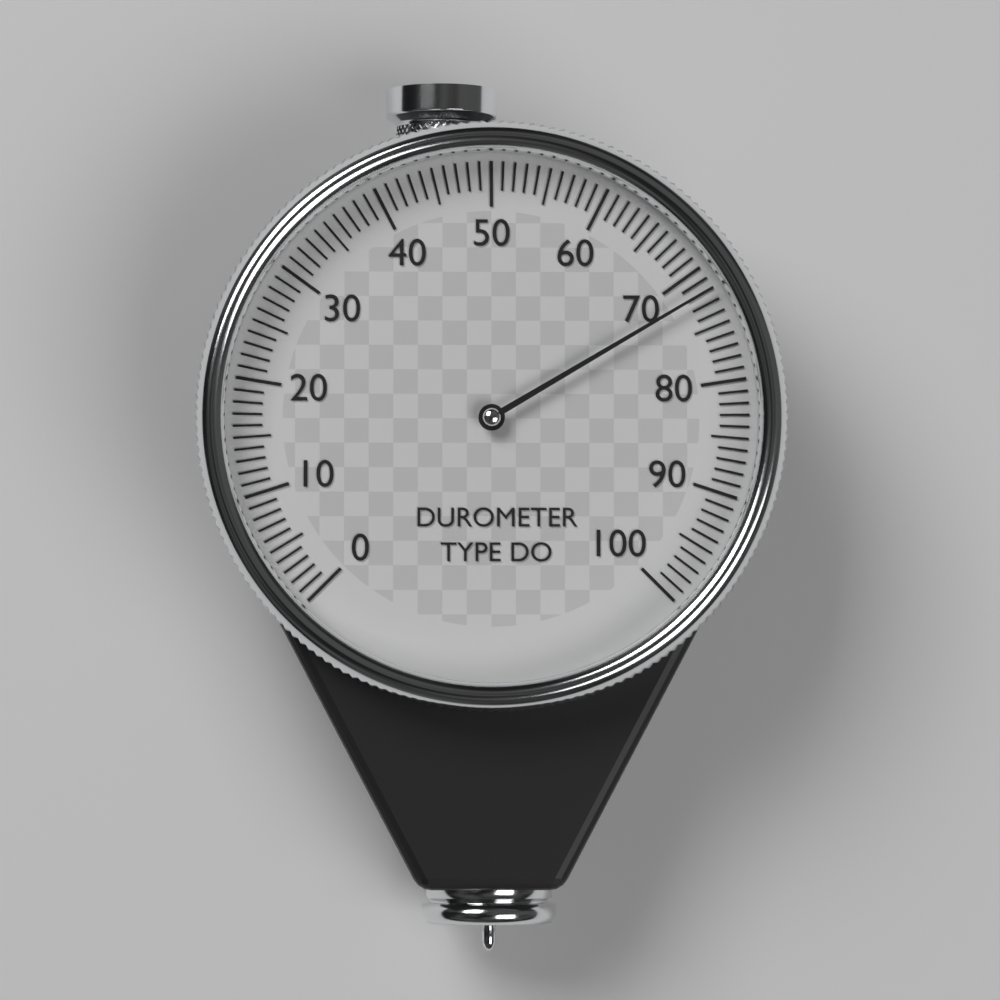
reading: 72 (no unit)
